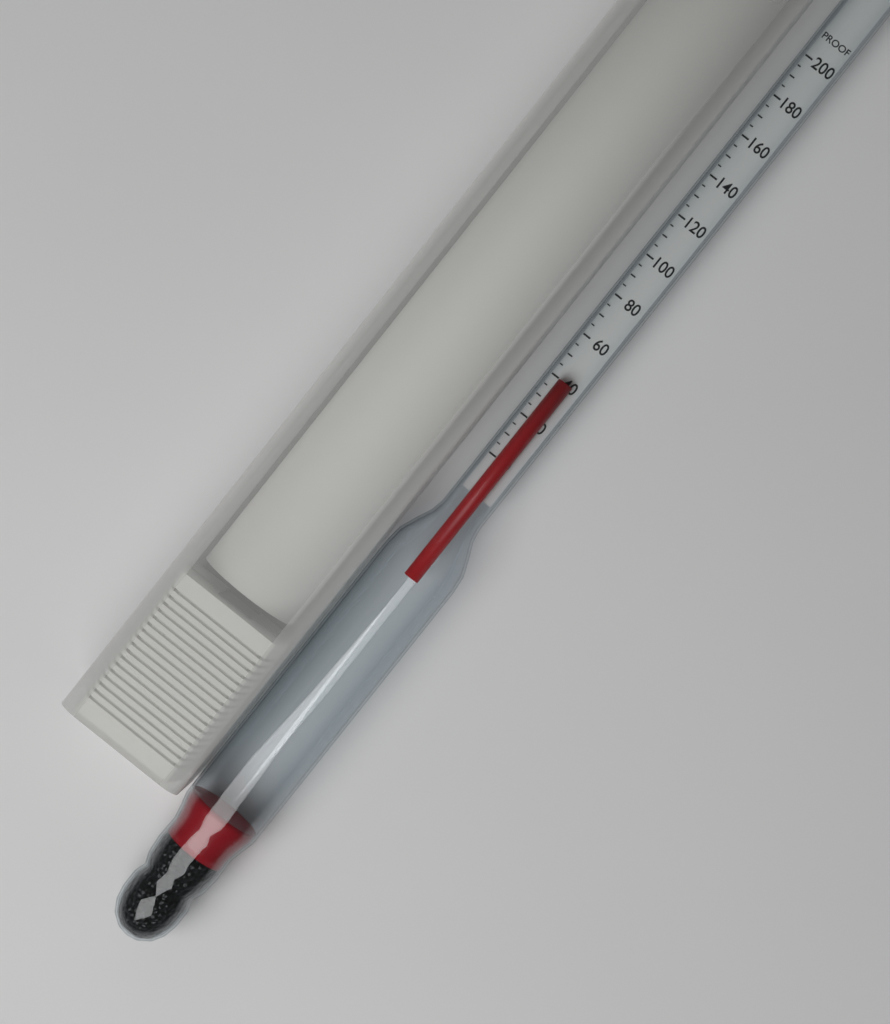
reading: 40 proof
